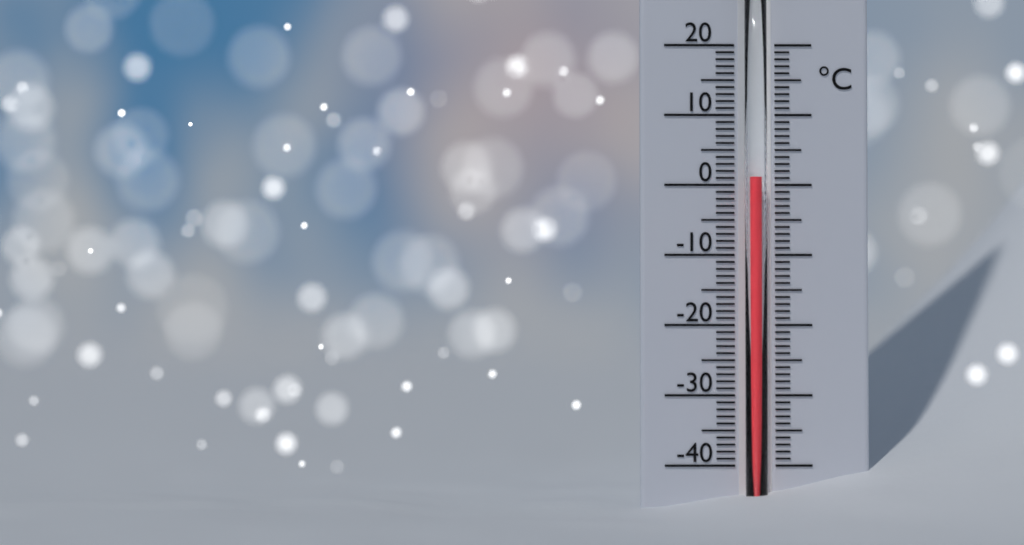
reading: 1 °C
